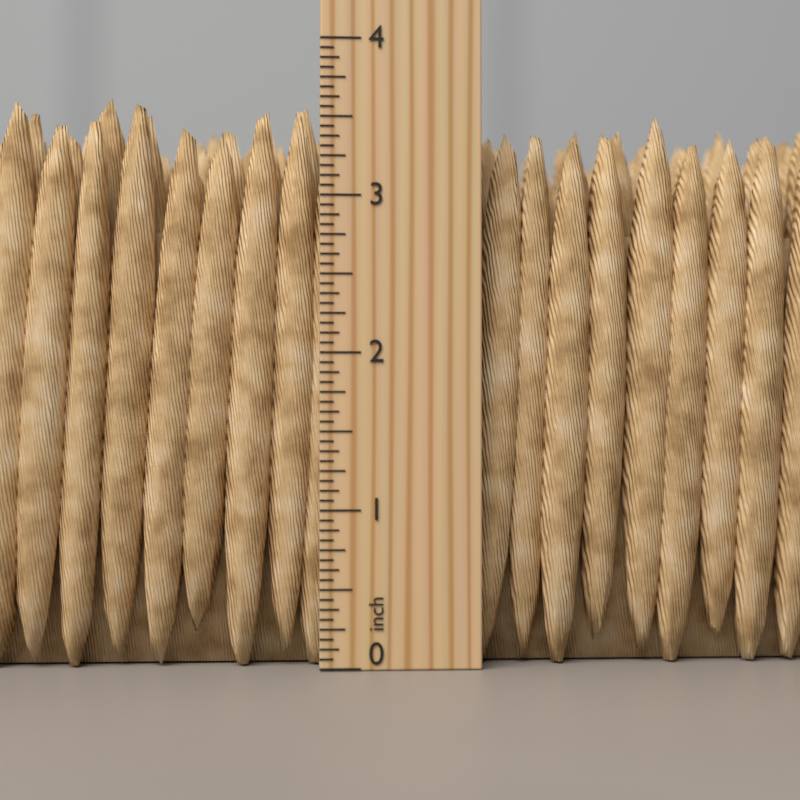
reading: 3.7500 inch
